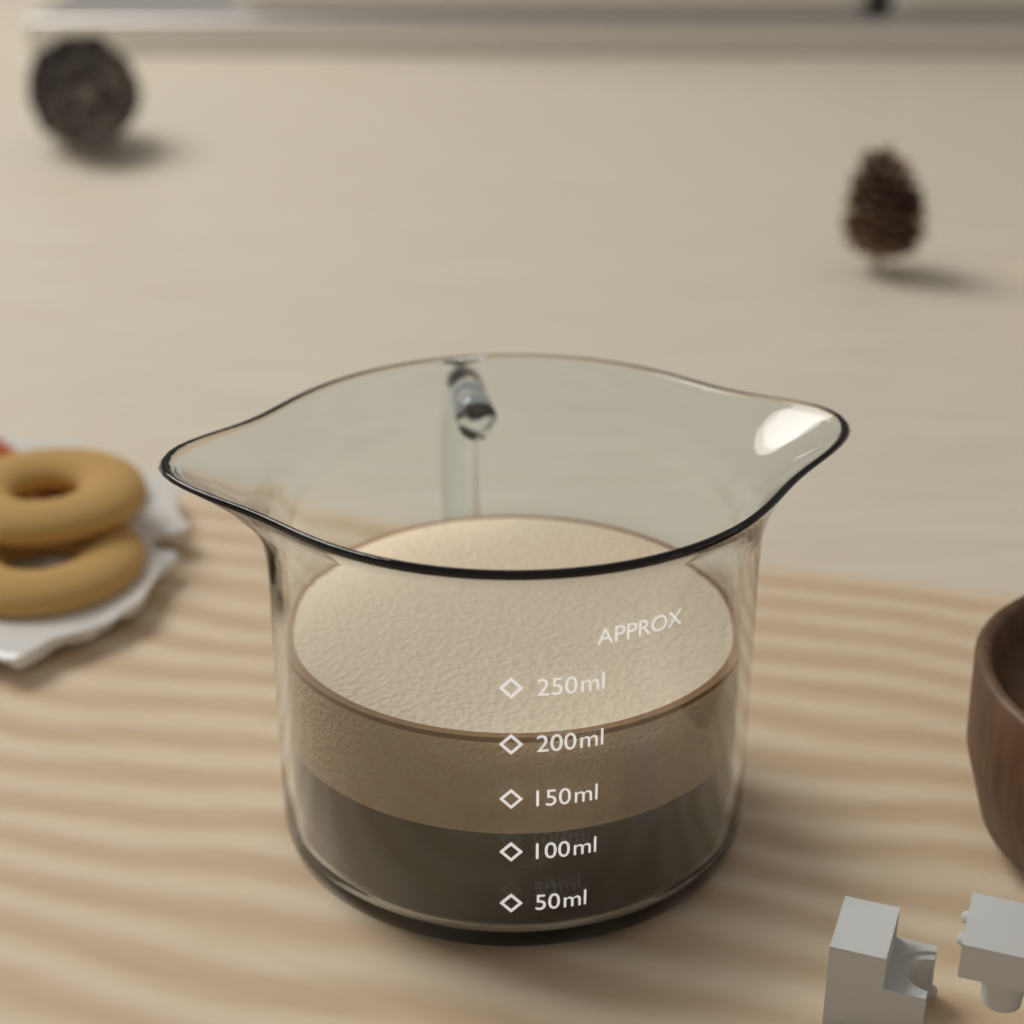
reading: 200 ml
